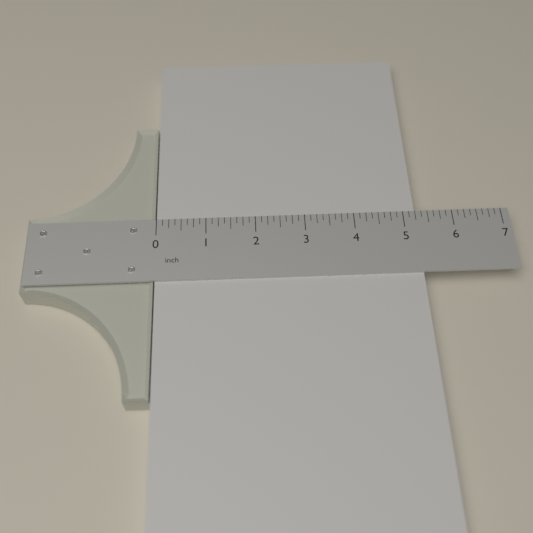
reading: 5.250 inch
